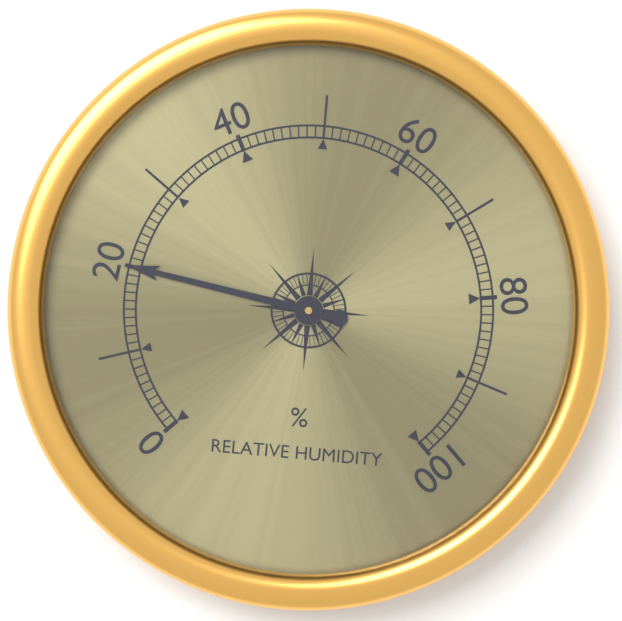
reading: 20 %
